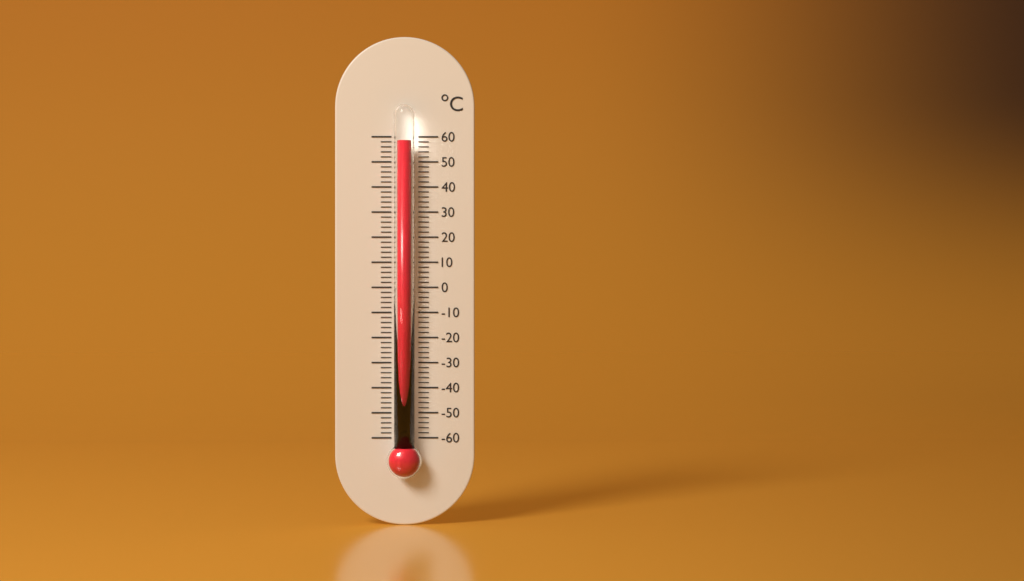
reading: 58 °C
